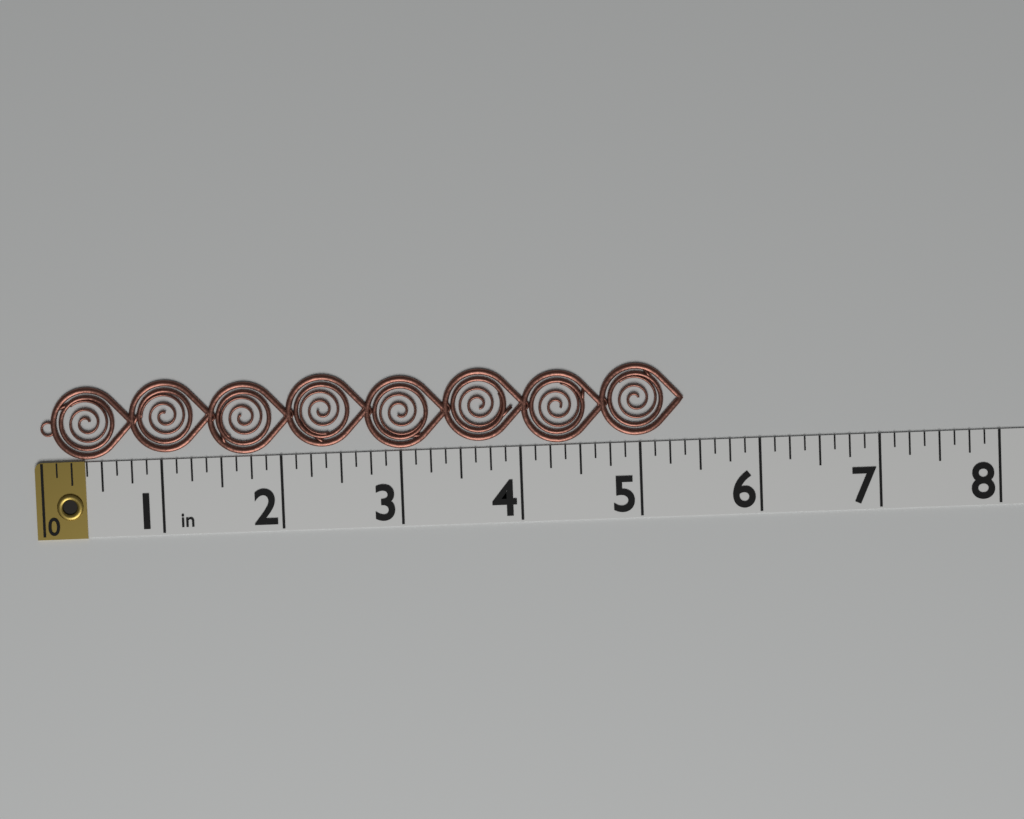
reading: 5.375 in
